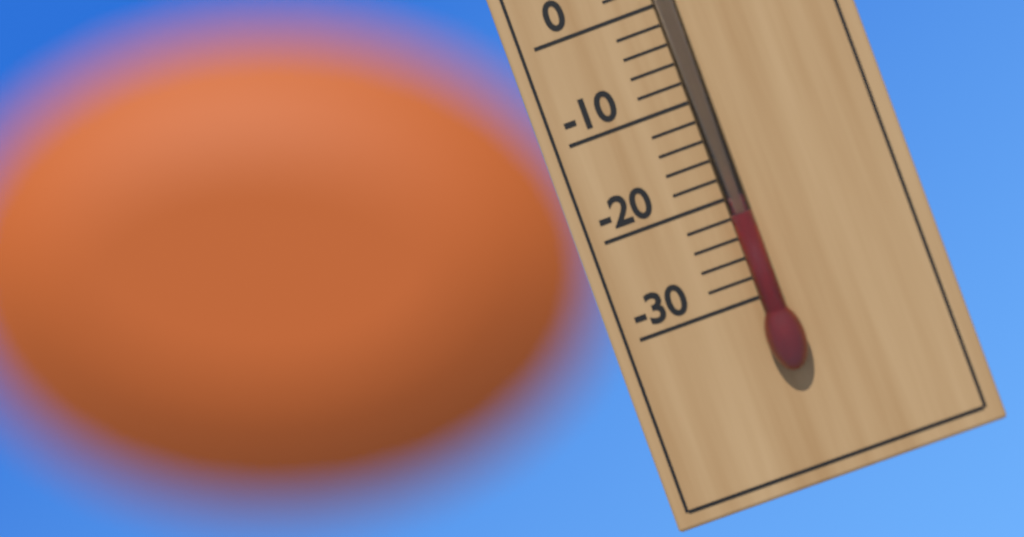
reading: -22 °C
